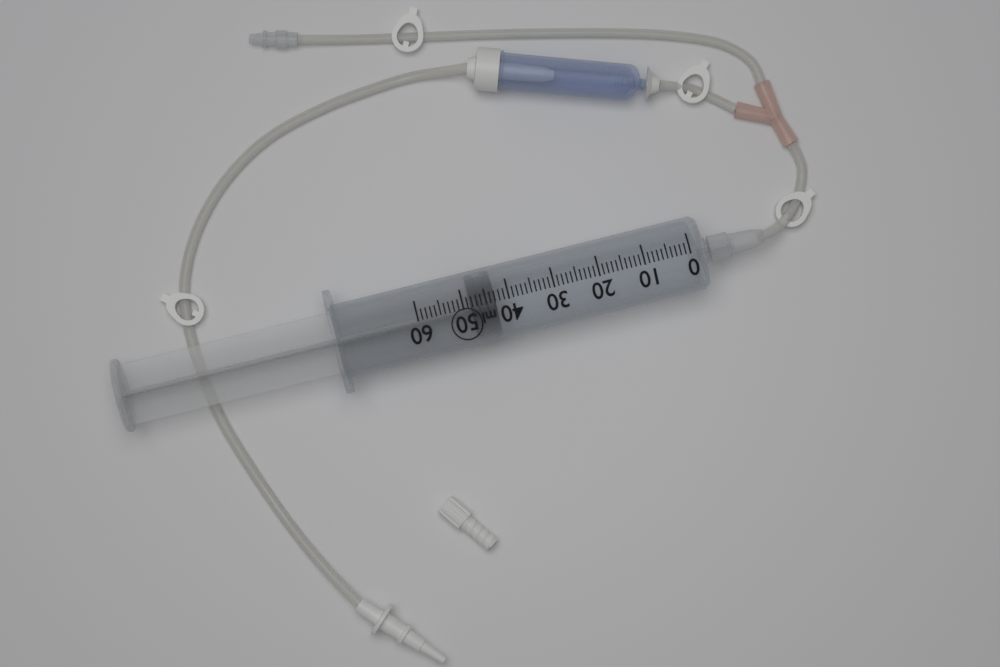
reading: 43 ml
